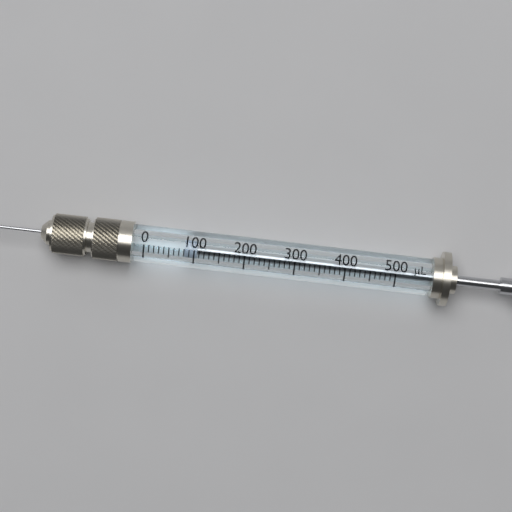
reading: 80 µL
